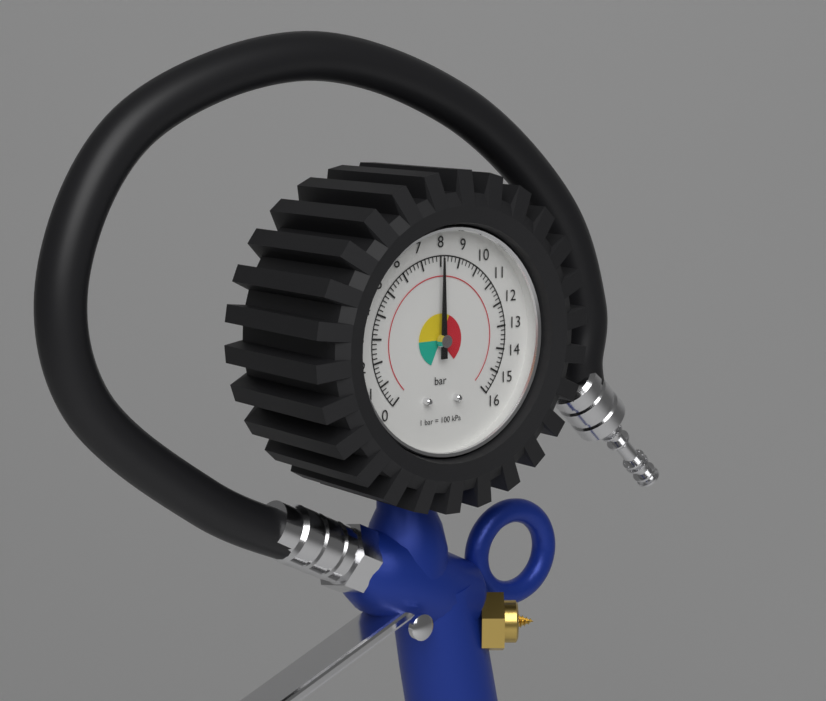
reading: 8.0 bar
